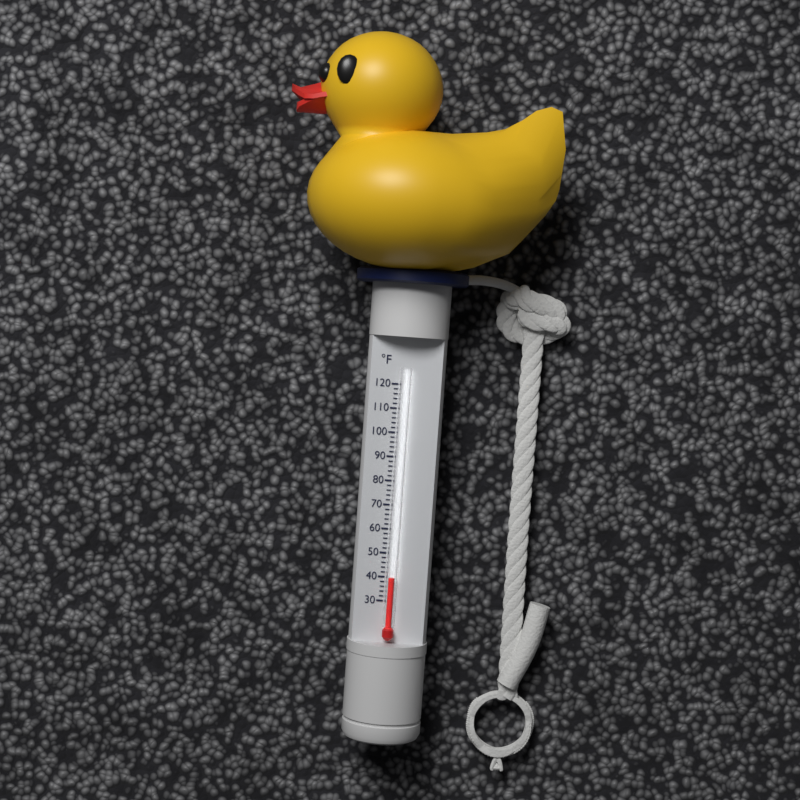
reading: 40 °F
